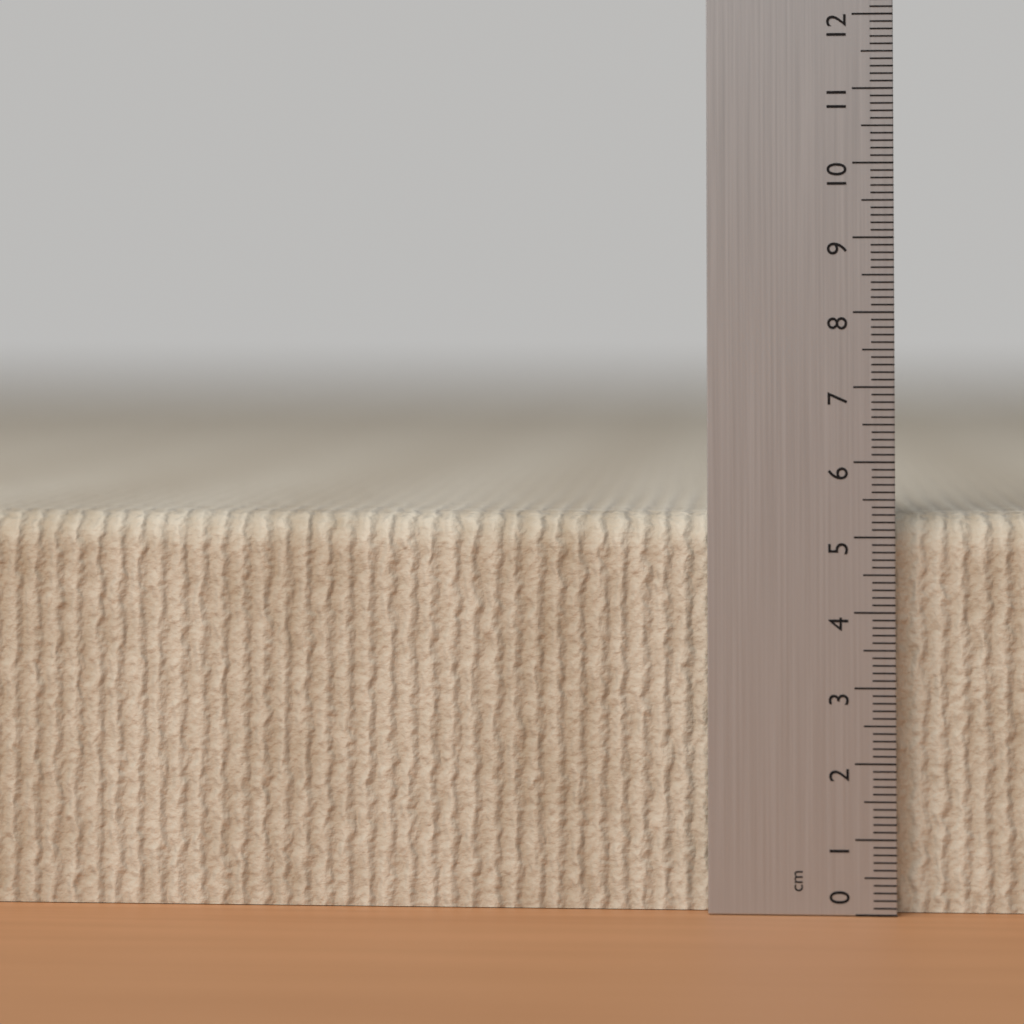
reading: 5.3 cm
